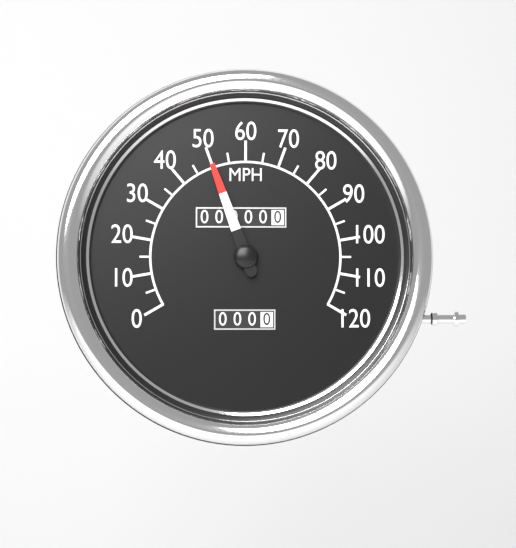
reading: 50 MPH
